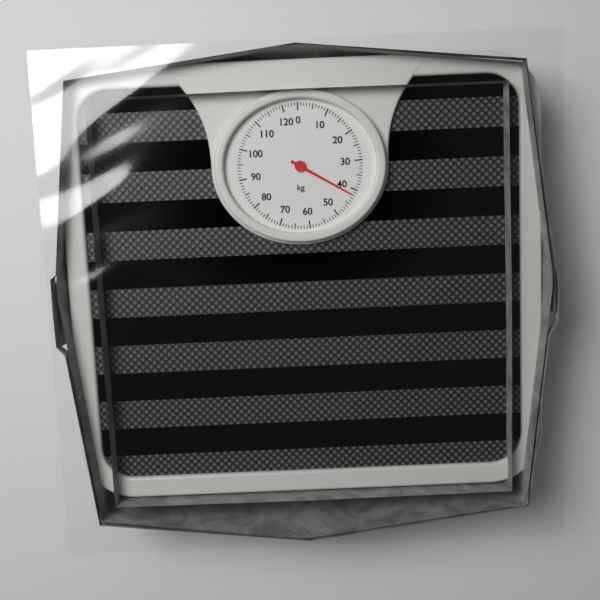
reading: 42 kg
